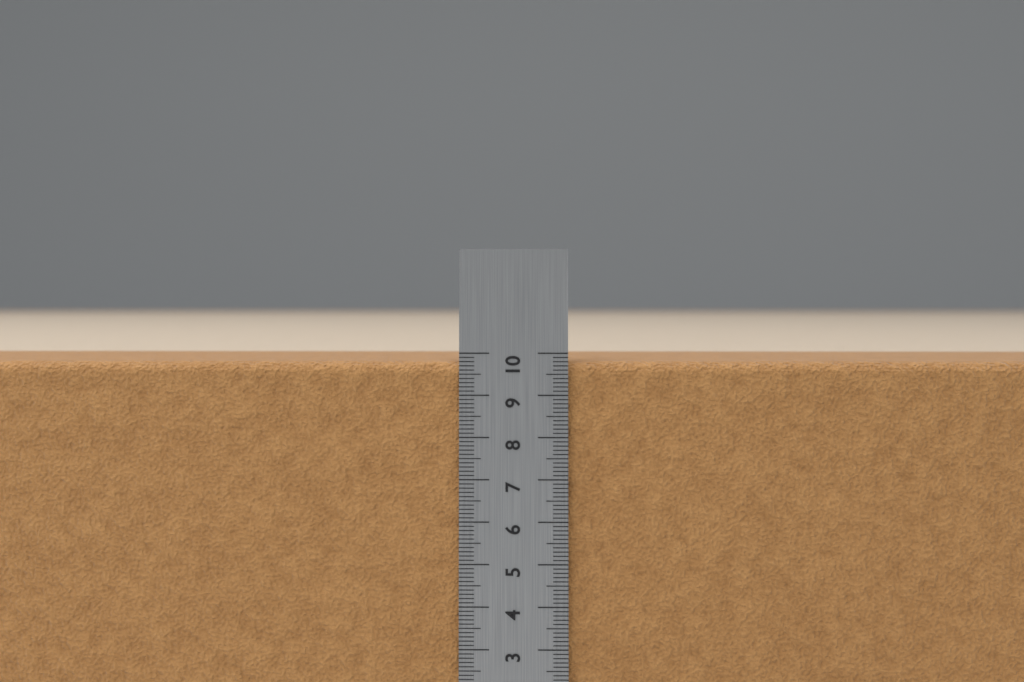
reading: 9.8 cm
